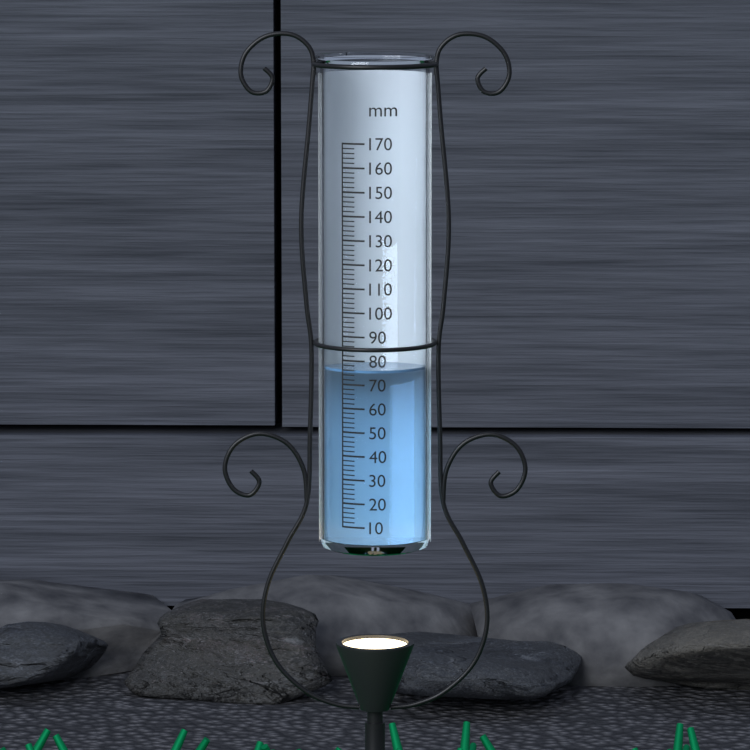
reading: 76 mm
